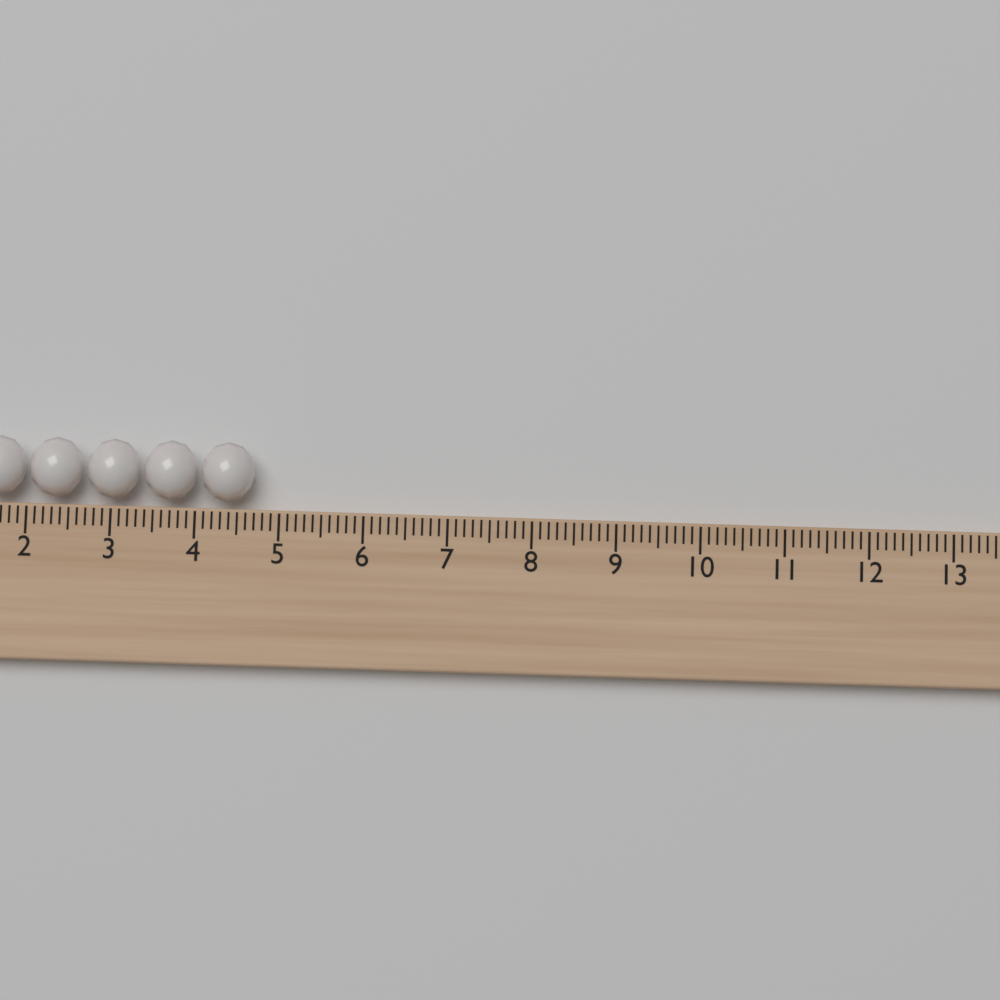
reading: 4.7 (no unit)
